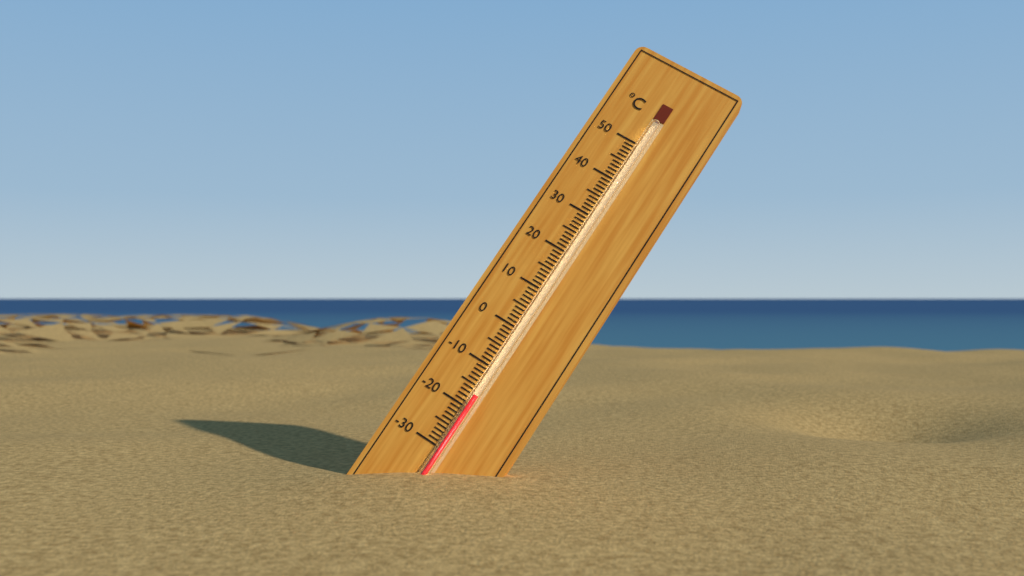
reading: -17 °C
